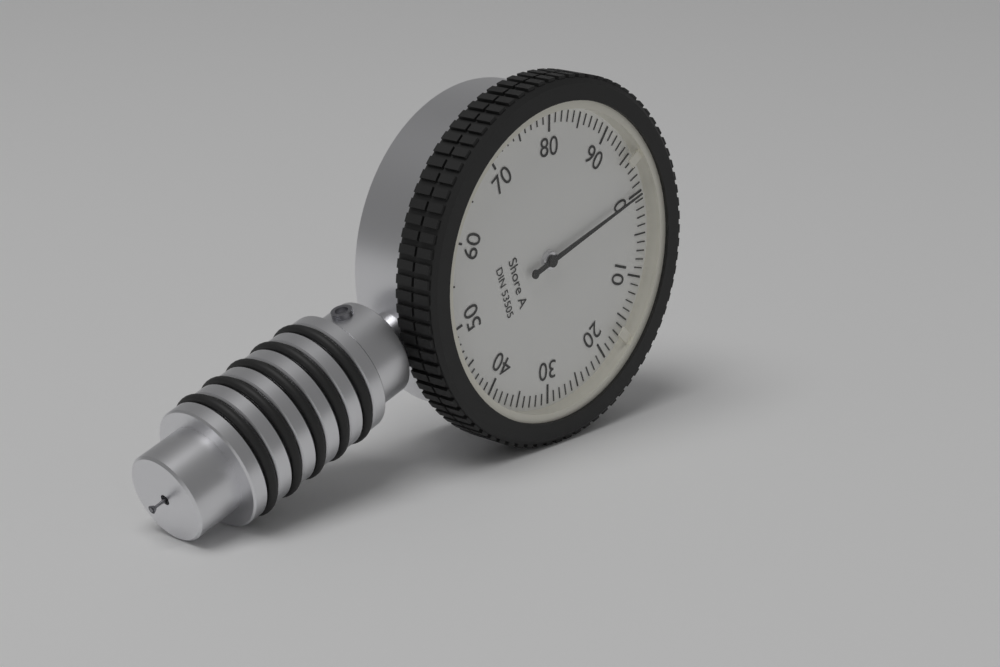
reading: 0 Shore A
